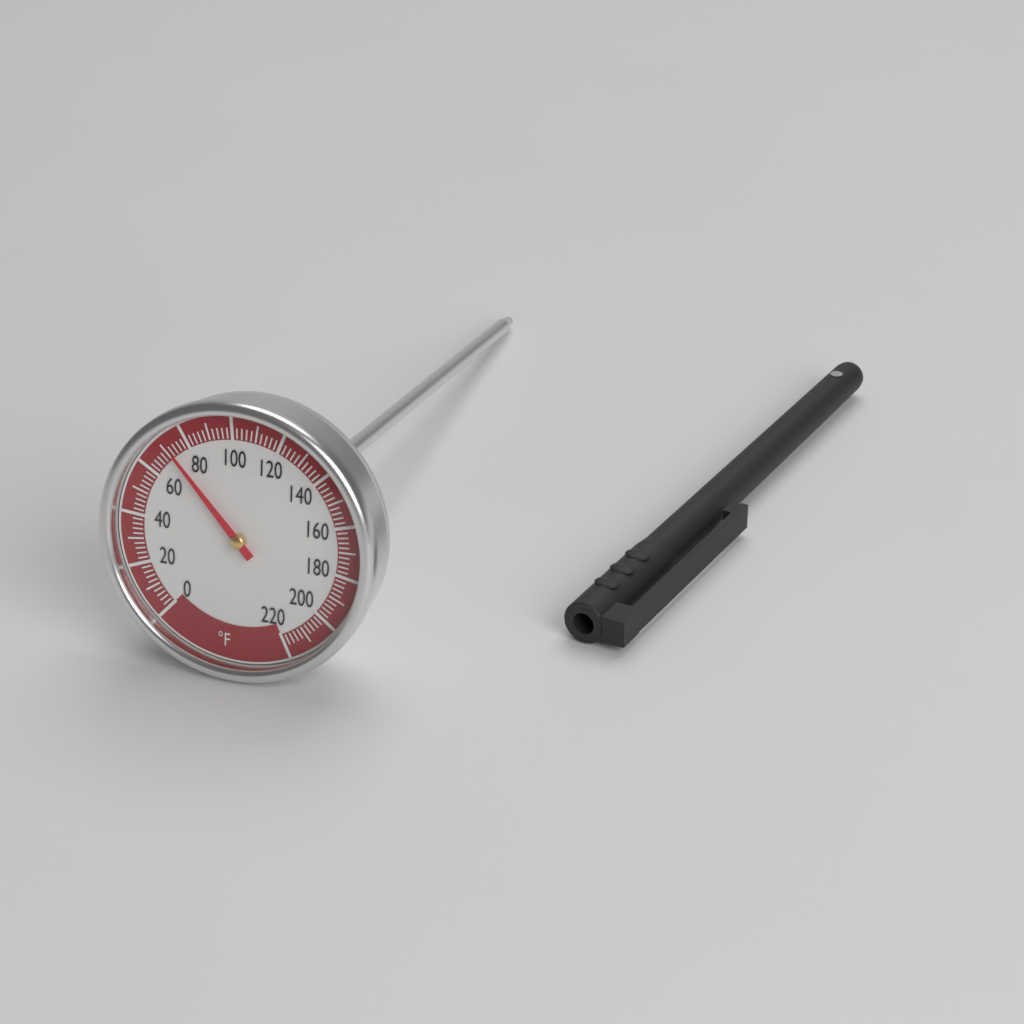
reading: 72 °F
